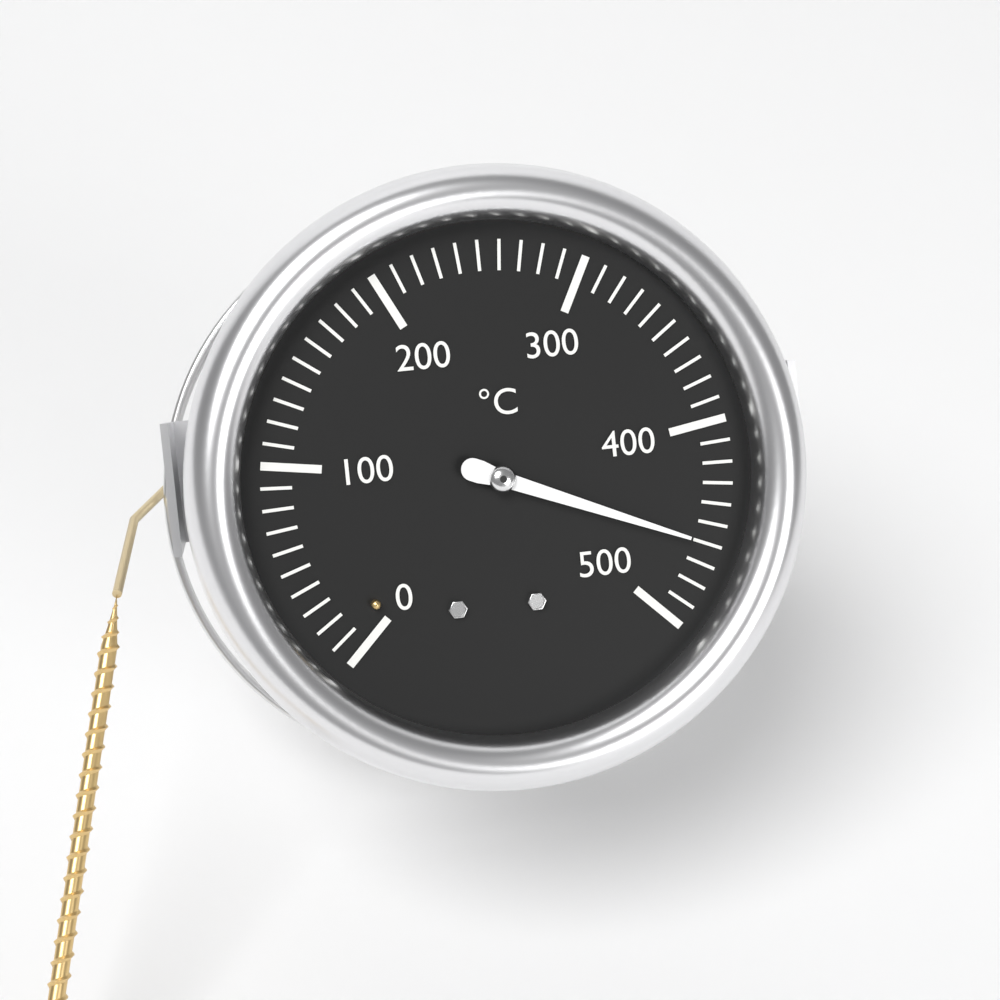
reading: 460 °C
